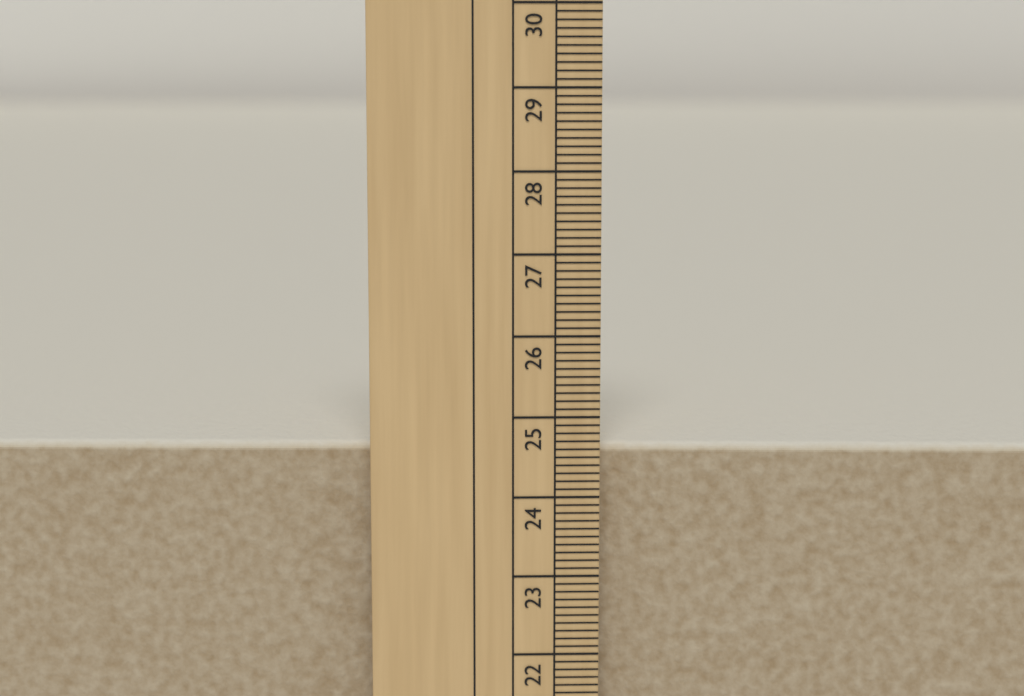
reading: 24.6 cm
